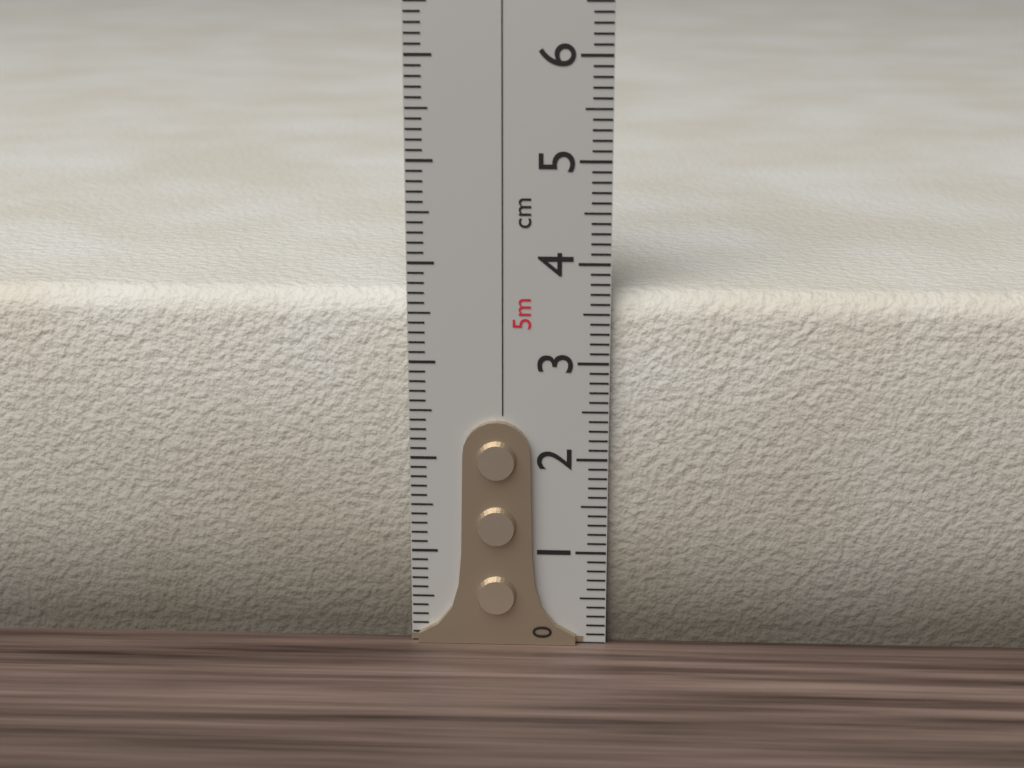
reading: 3.7 cm
